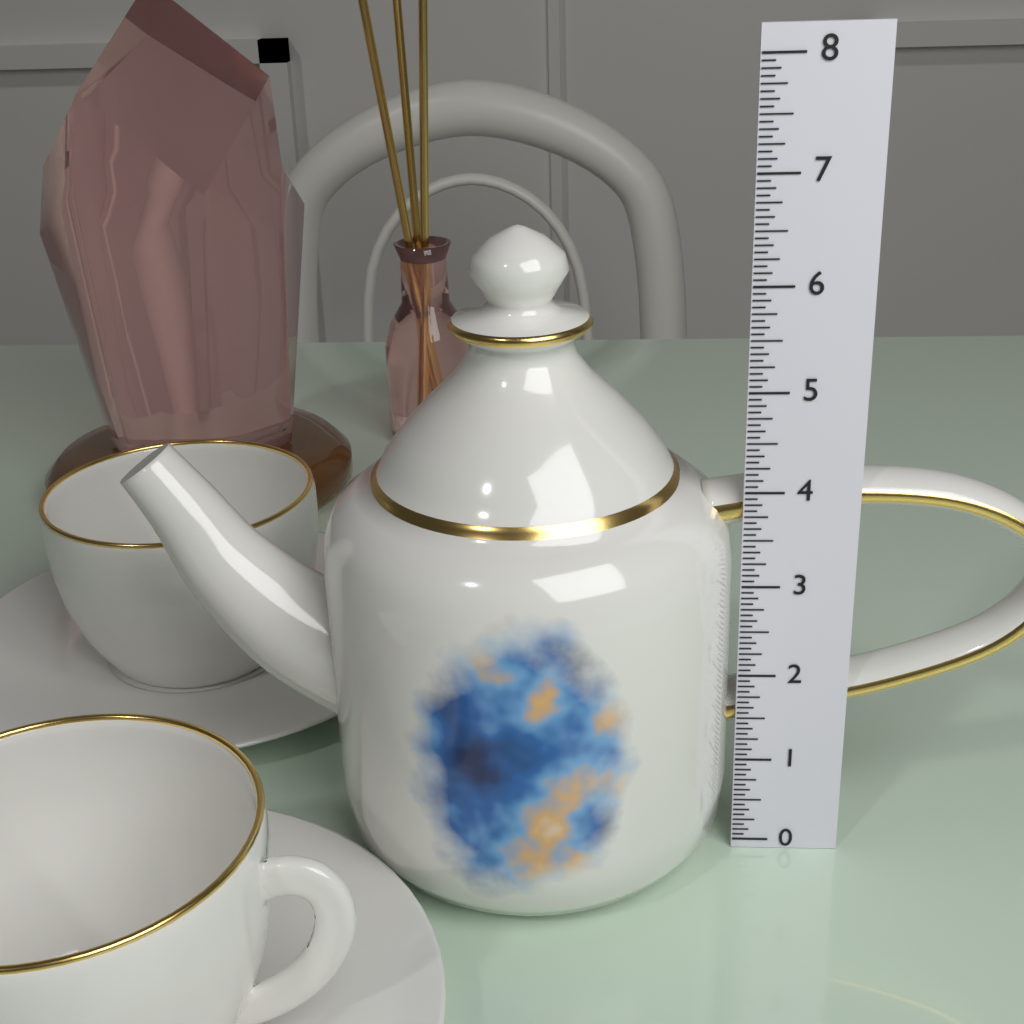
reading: 6.5000 (no unit)
